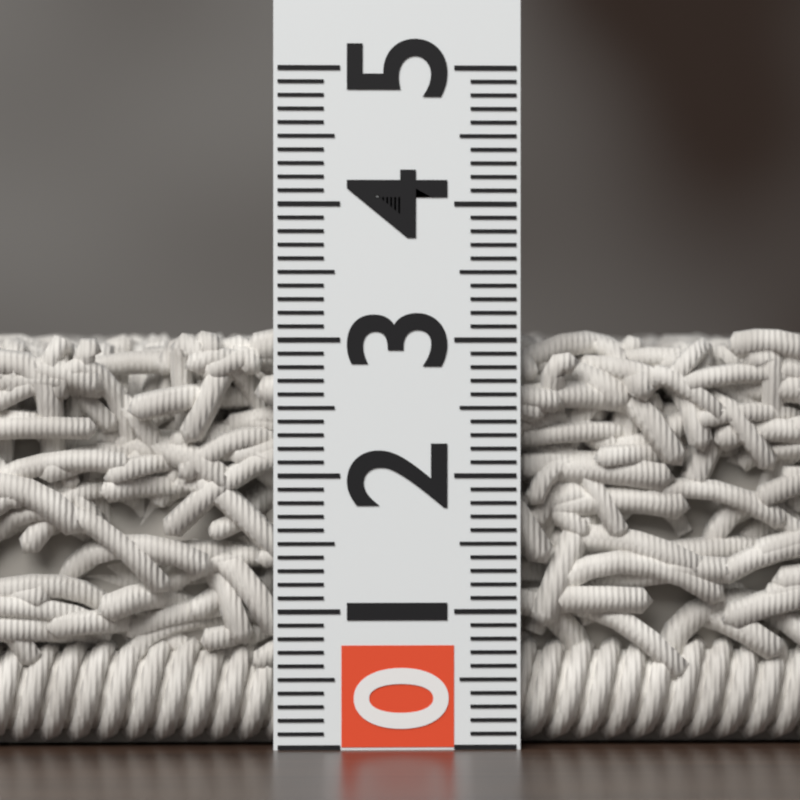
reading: 3.1 (no unit)
